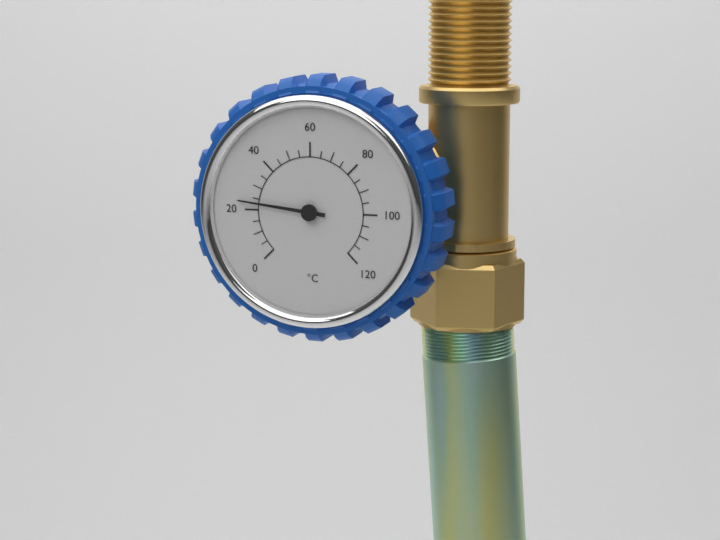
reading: 23 °C
